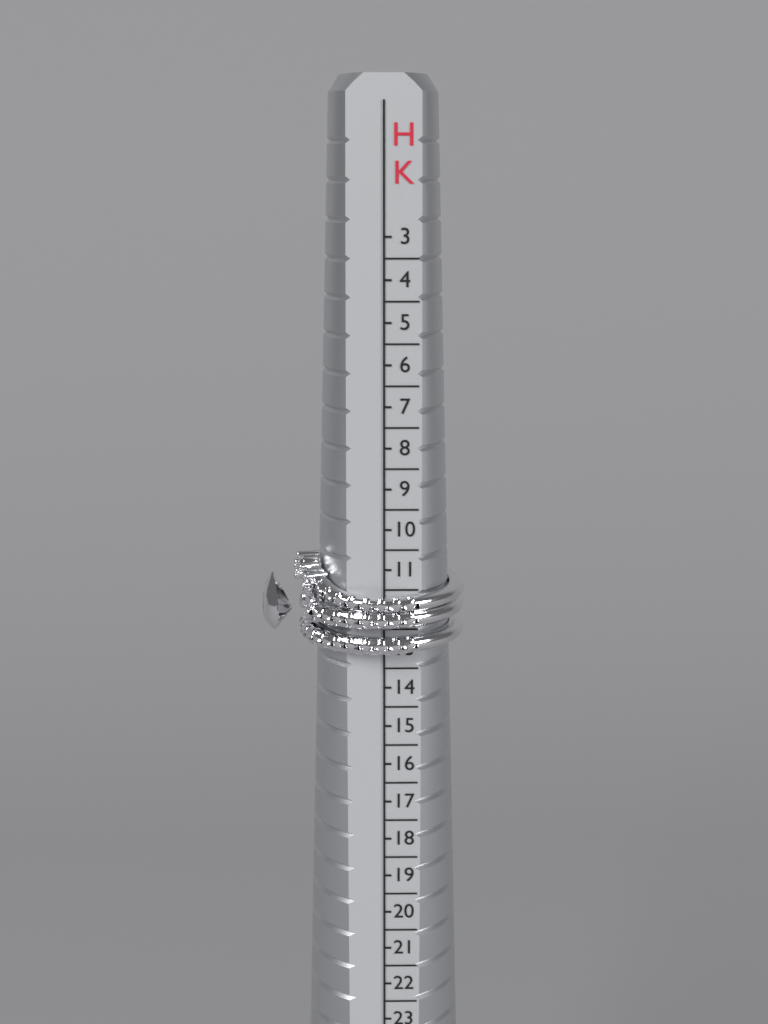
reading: 13.0 HK
